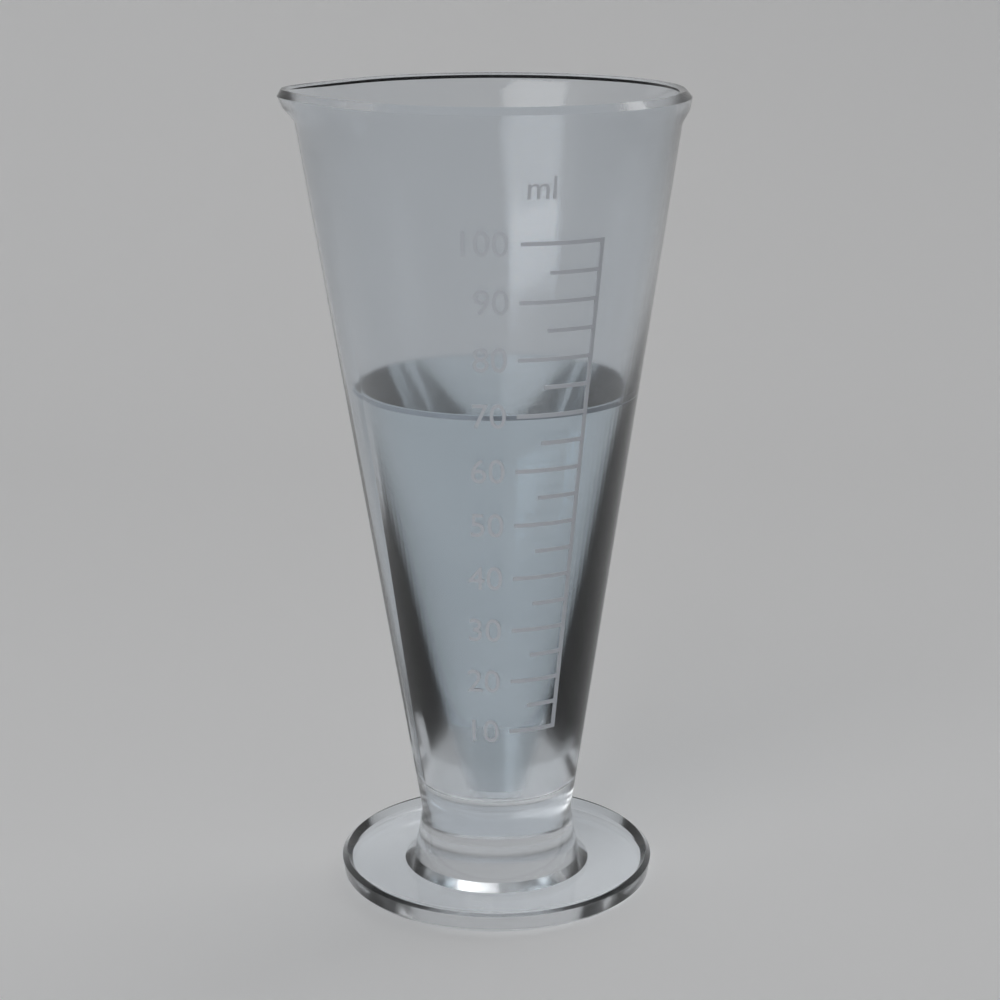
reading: 70 ml
